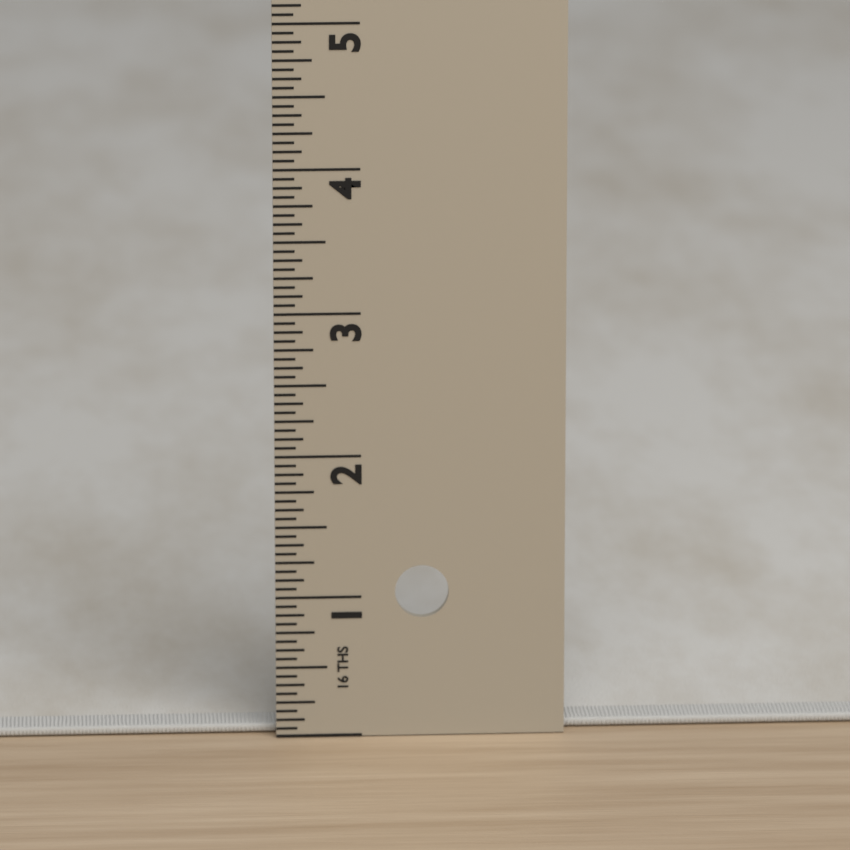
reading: 0.0625 in
